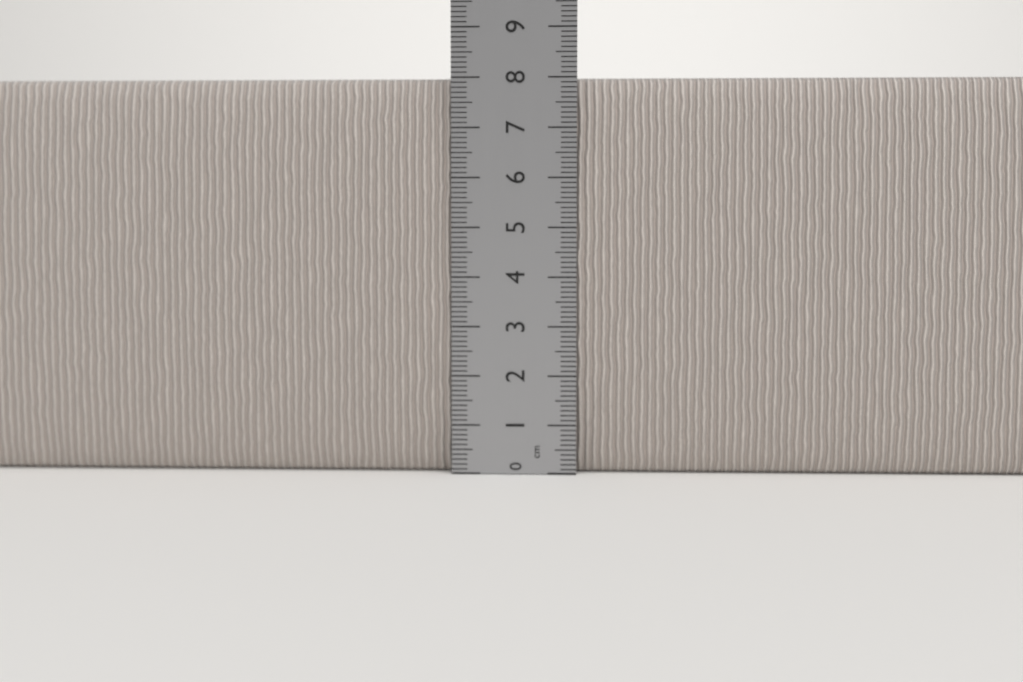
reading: 8.0 cm
